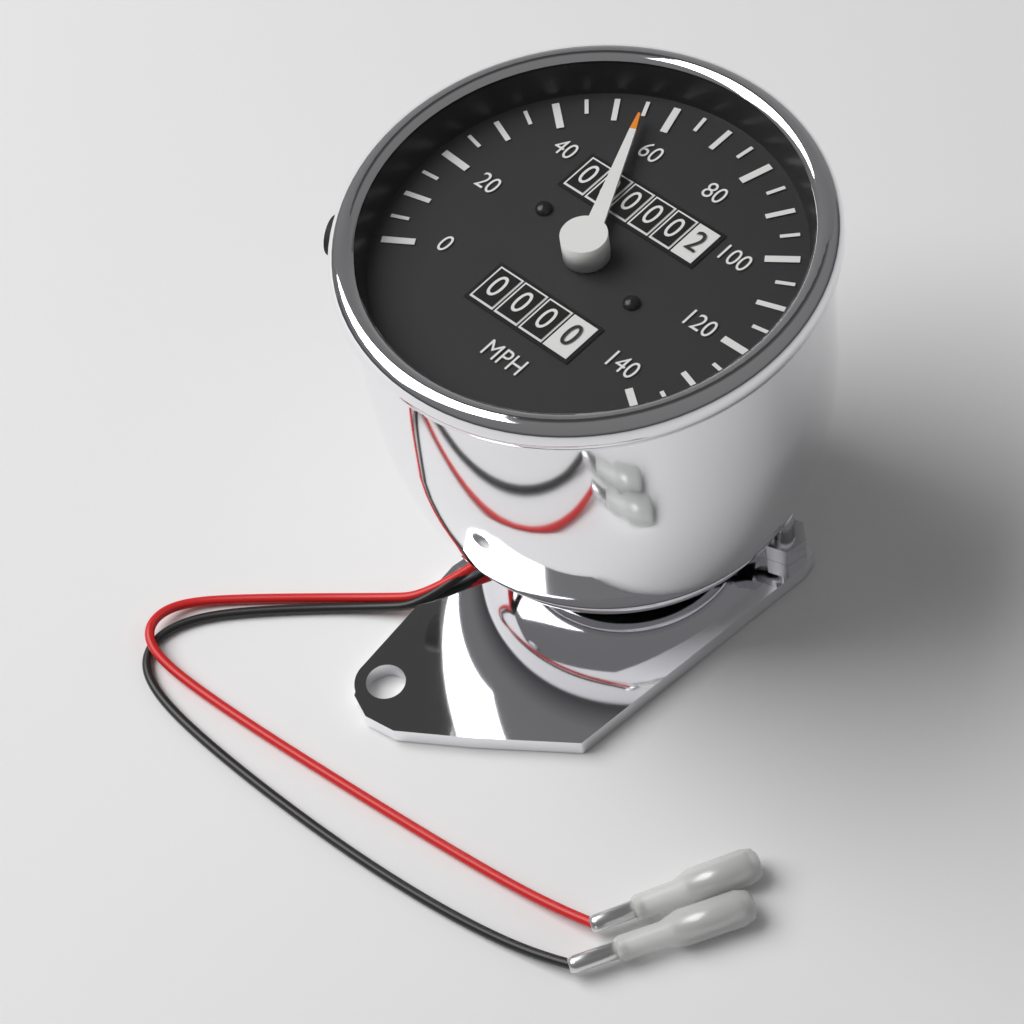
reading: 55 mph
